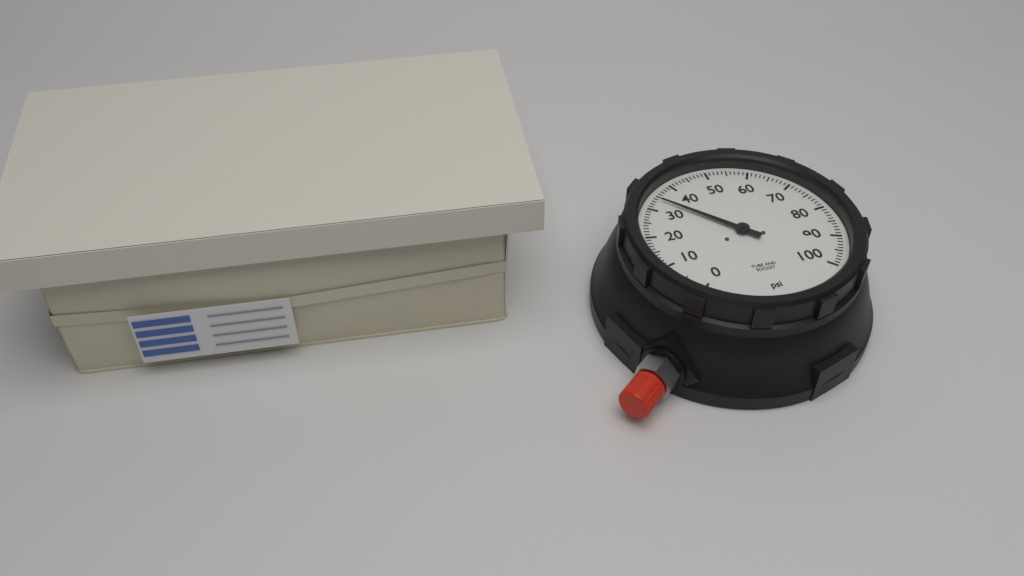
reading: 34 psi
